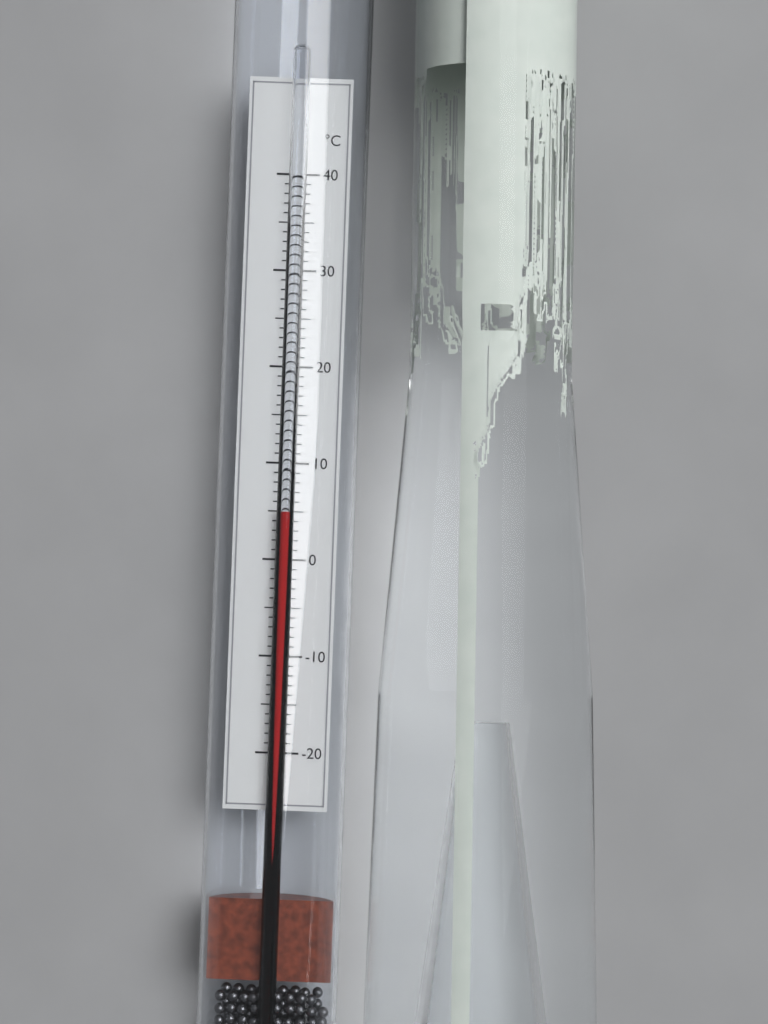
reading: 5 °C
